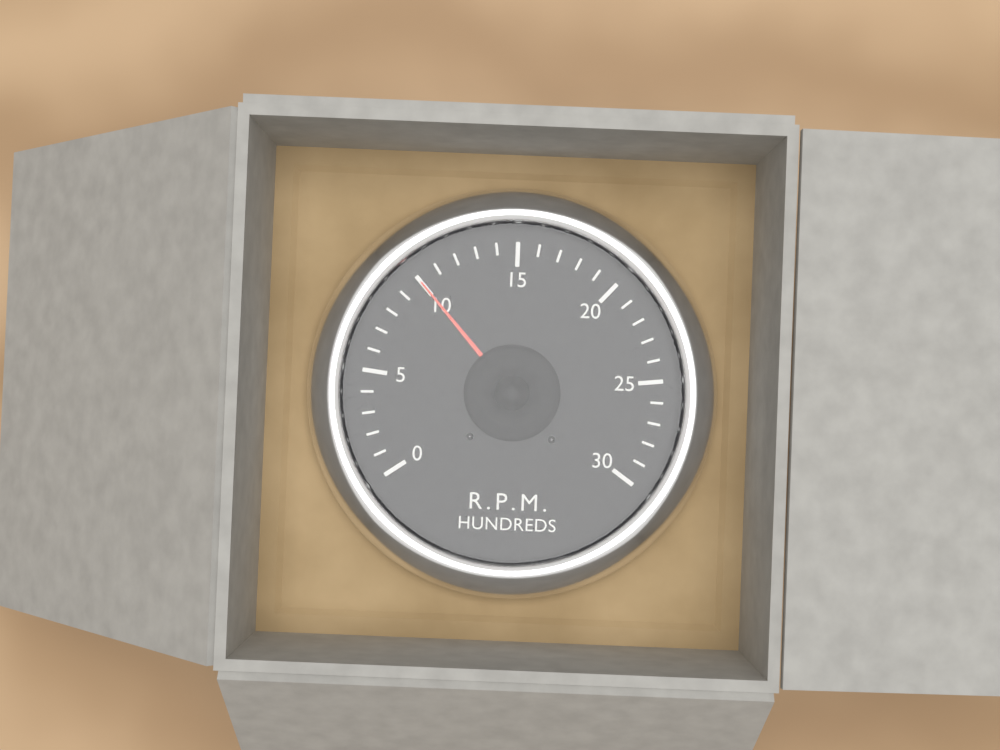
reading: 10 RPM x100
